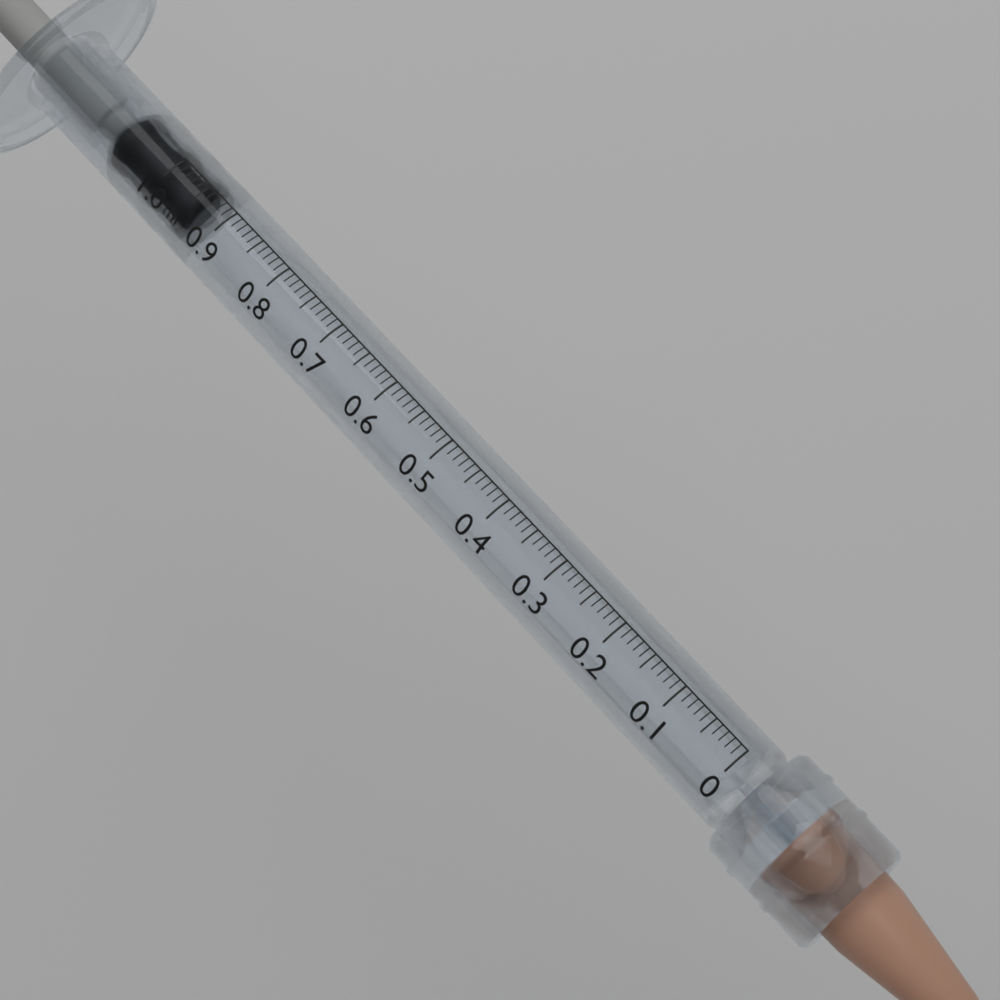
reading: 0.94 ml
